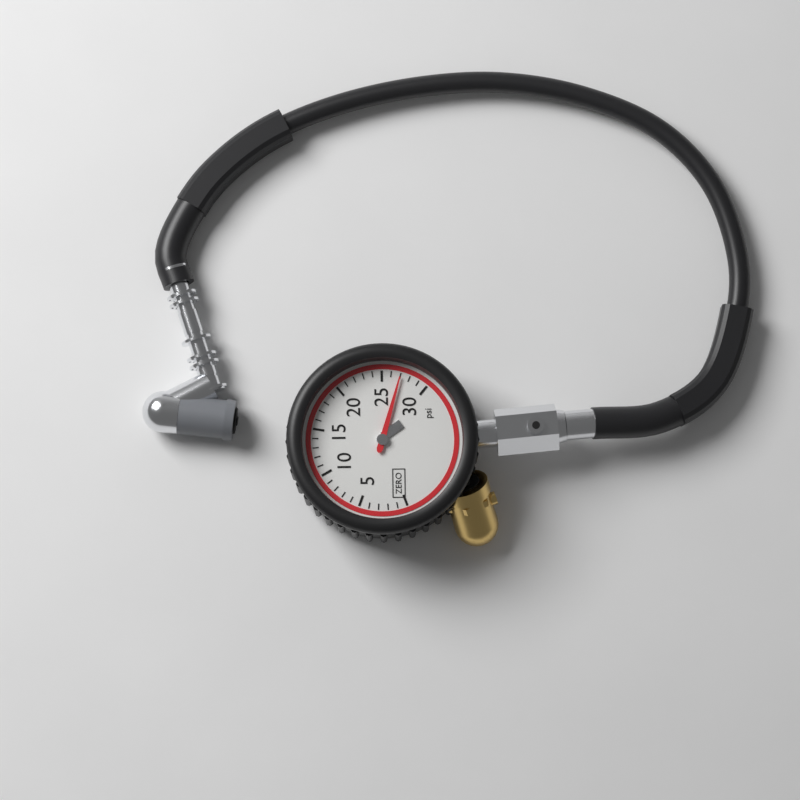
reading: 27 psi
